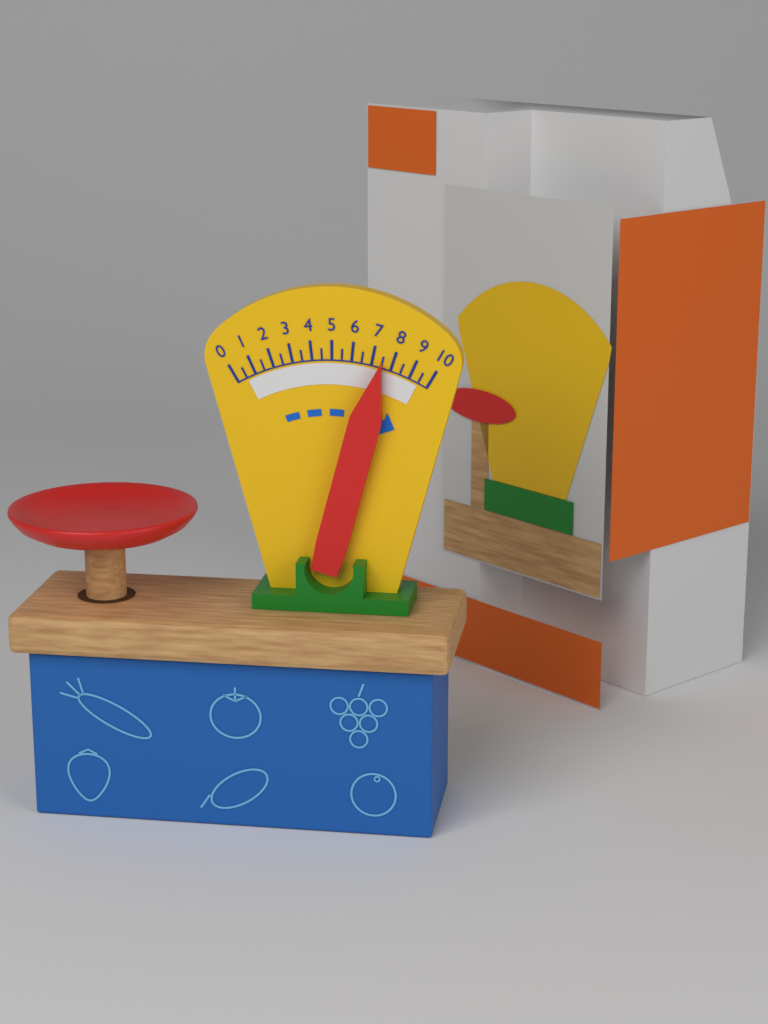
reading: 7.5 (no unit)
